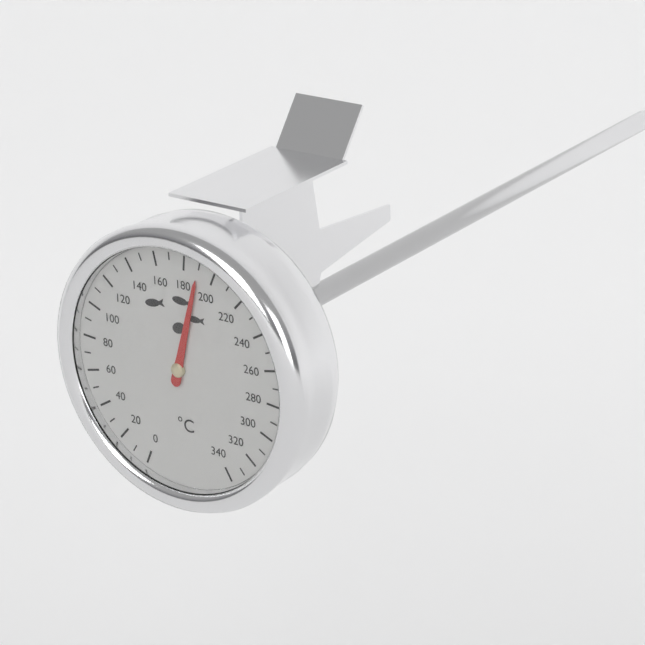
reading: 190 °C
